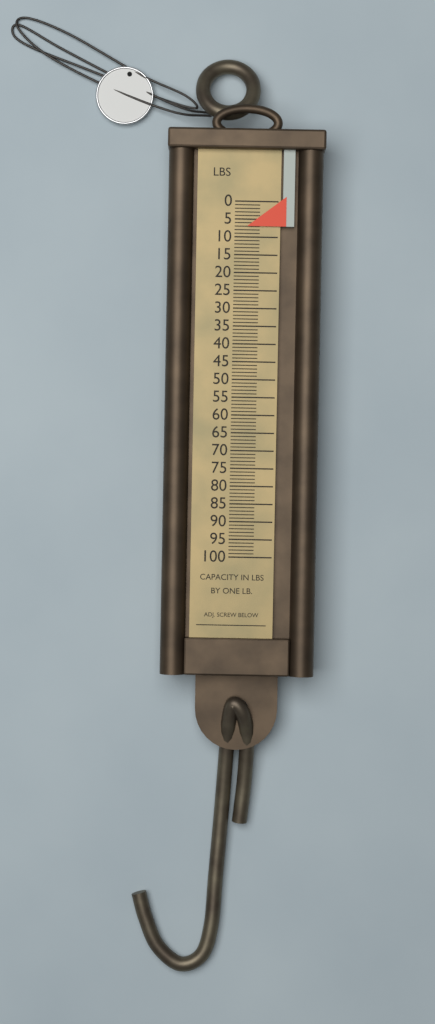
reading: 7 lb
